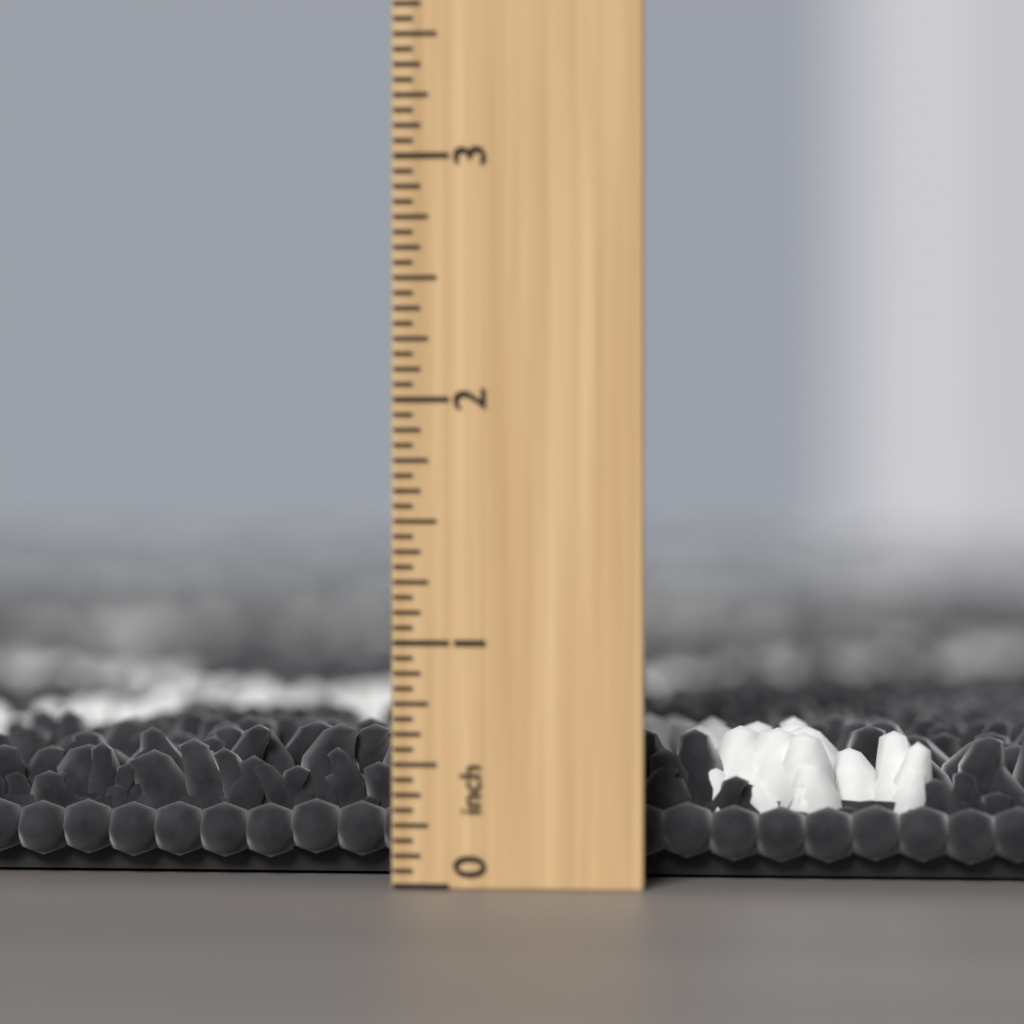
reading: 0.6250 inch
